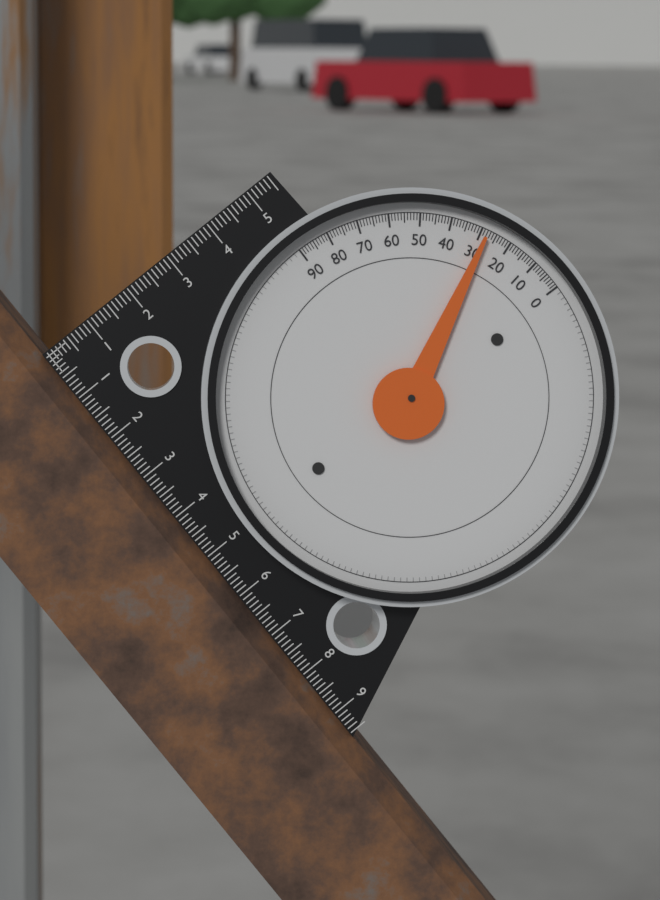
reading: 28 (no unit)
